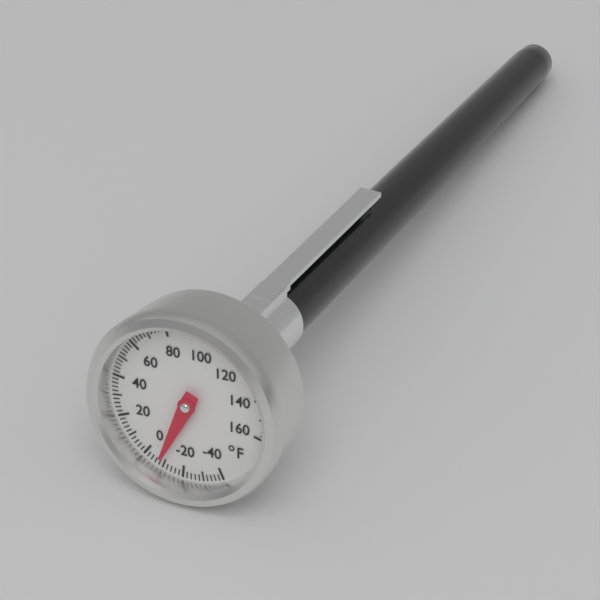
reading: -8 °F
